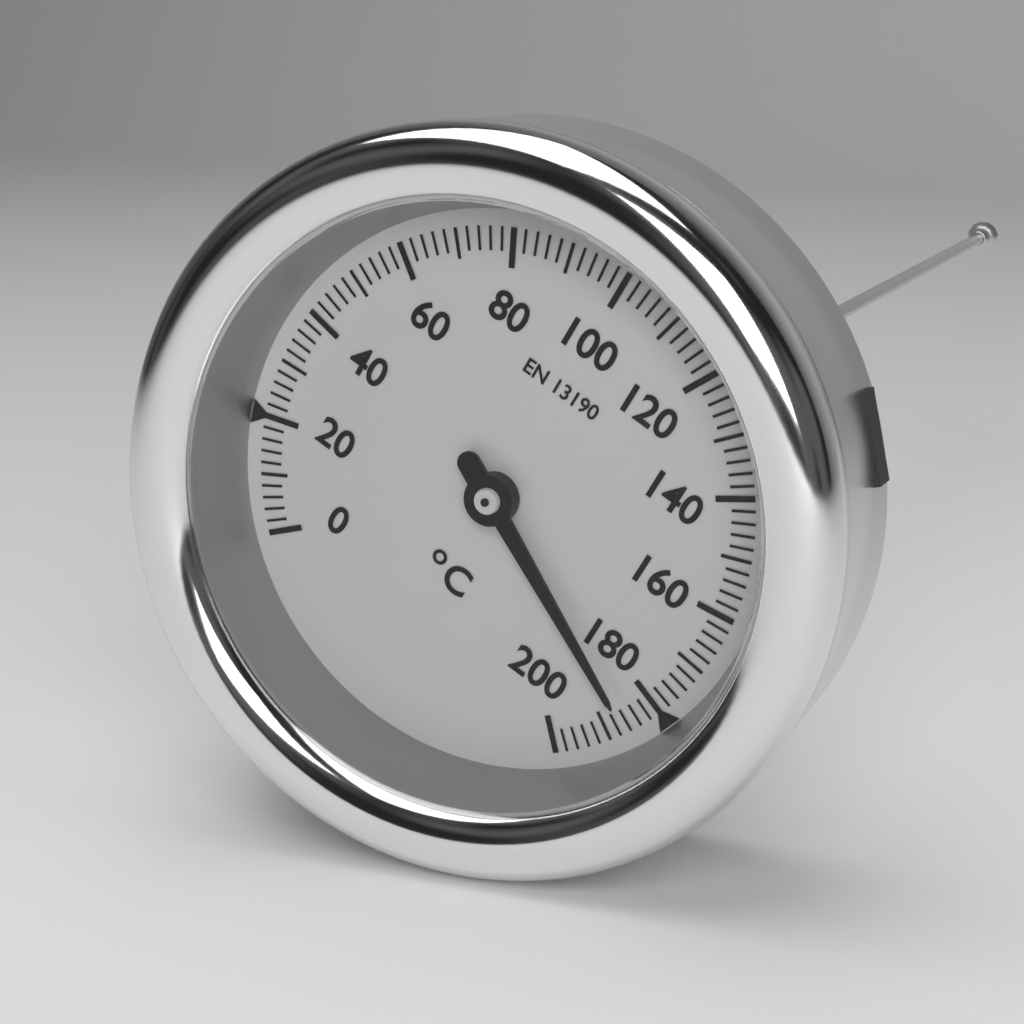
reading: 186 °C
